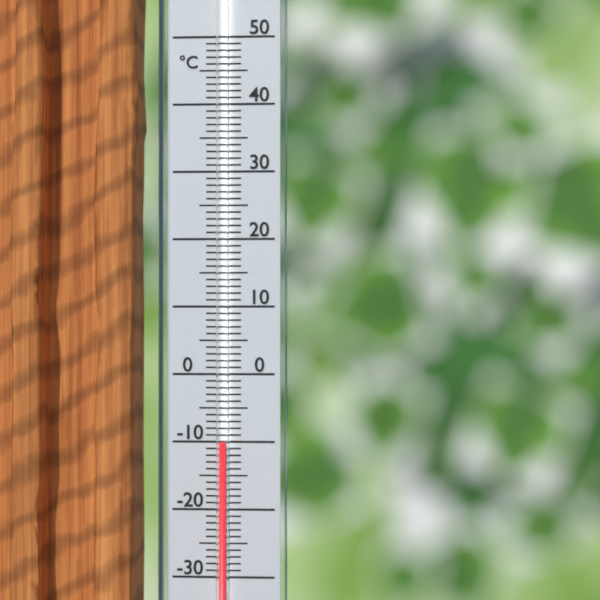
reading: -10 °C
